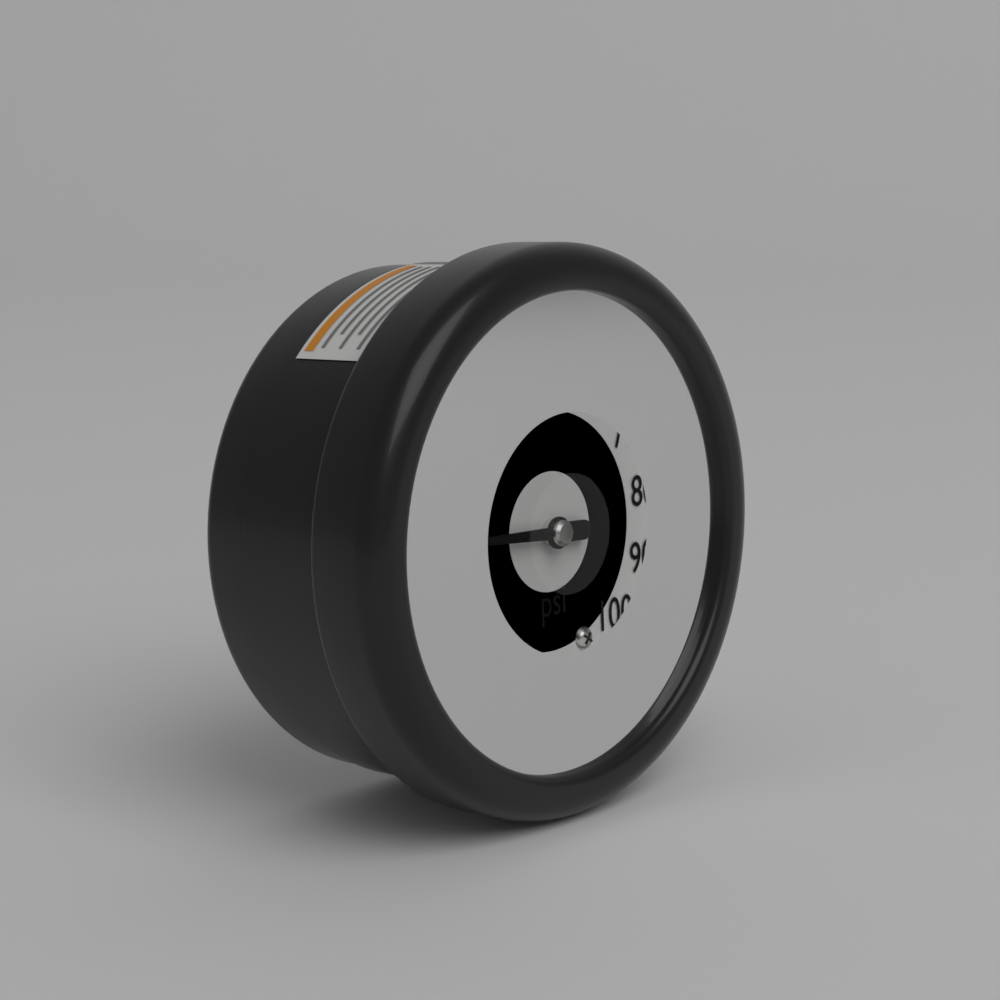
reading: 18 psi
